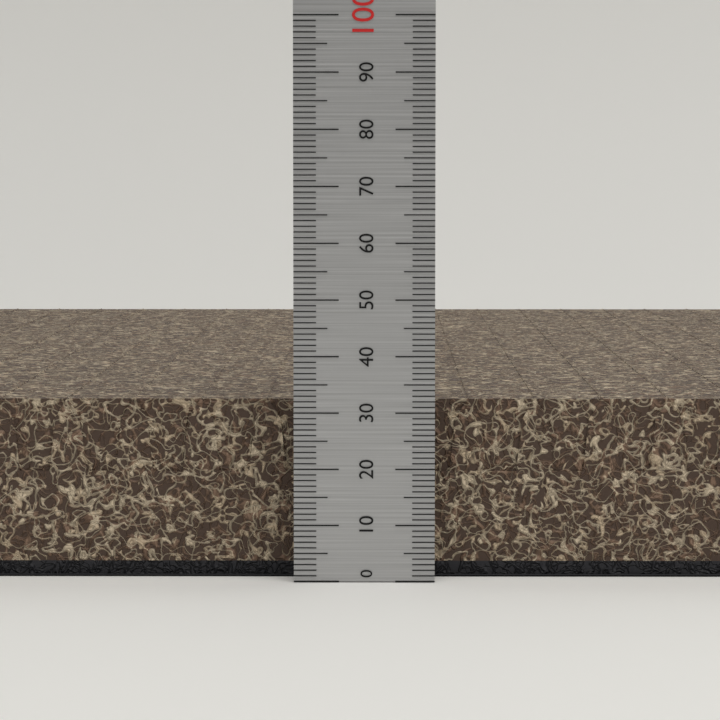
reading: 32 (no unit)
